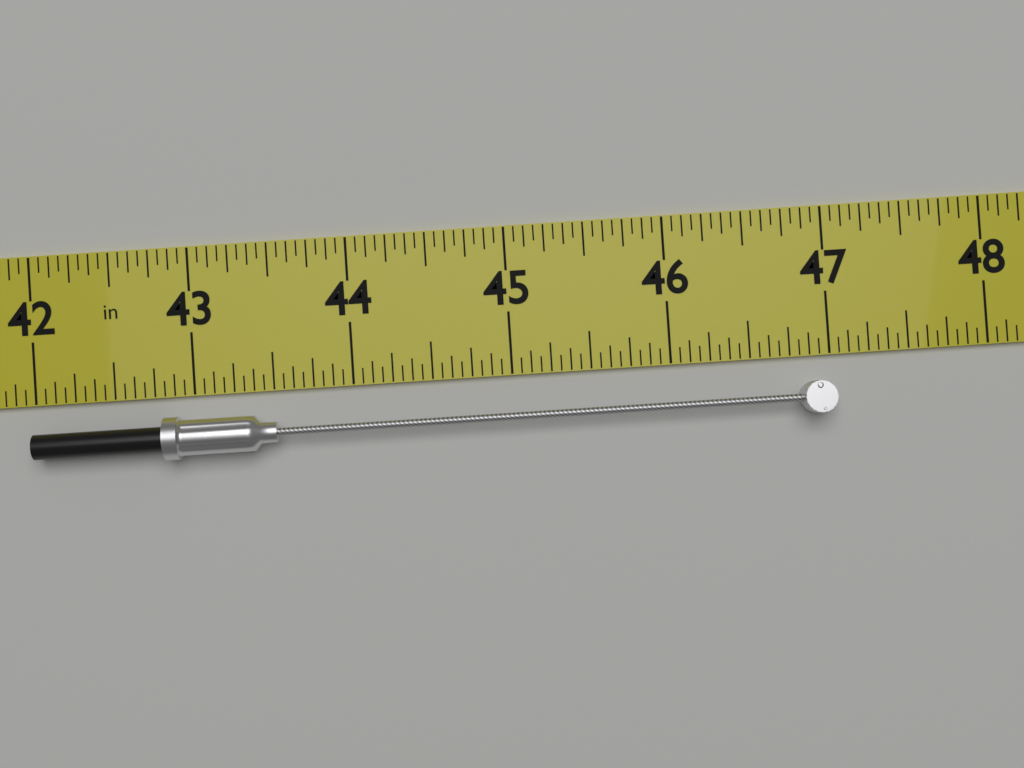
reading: 47.0000 in
